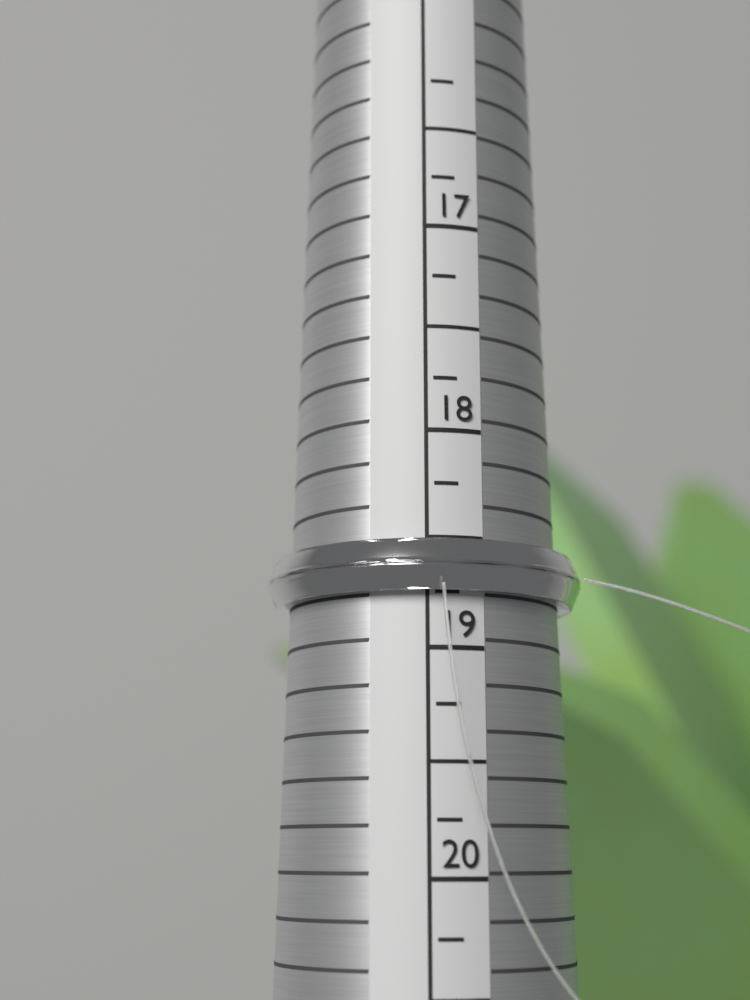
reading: 18.75 (no unit)
